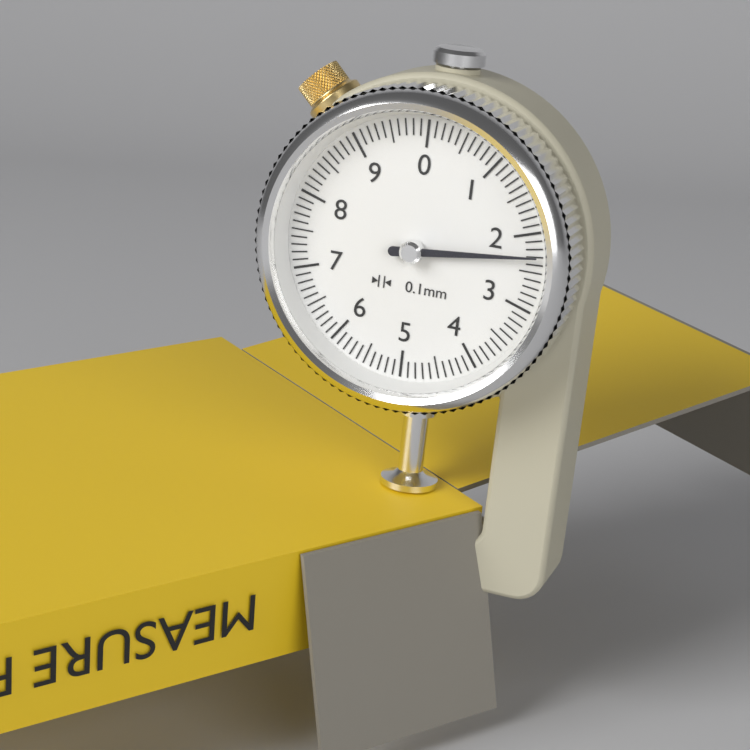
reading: 2.3 mm
